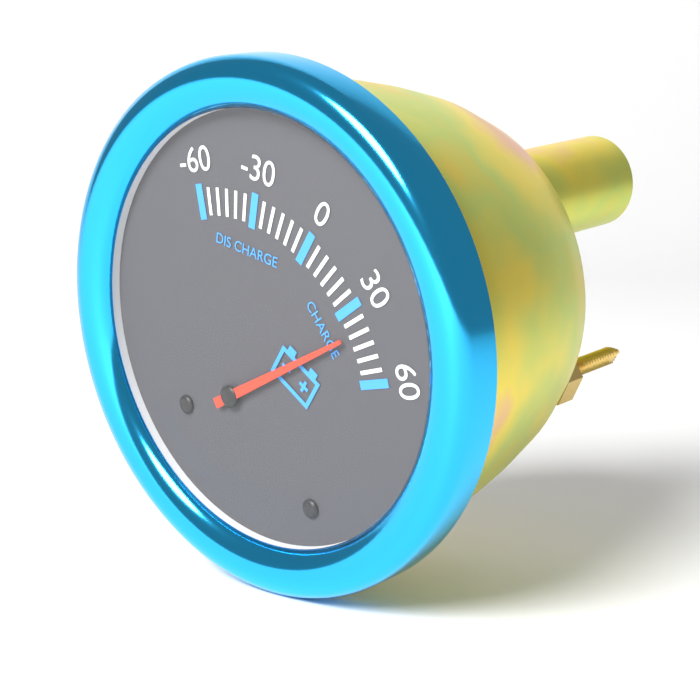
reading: 40 (no unit)
